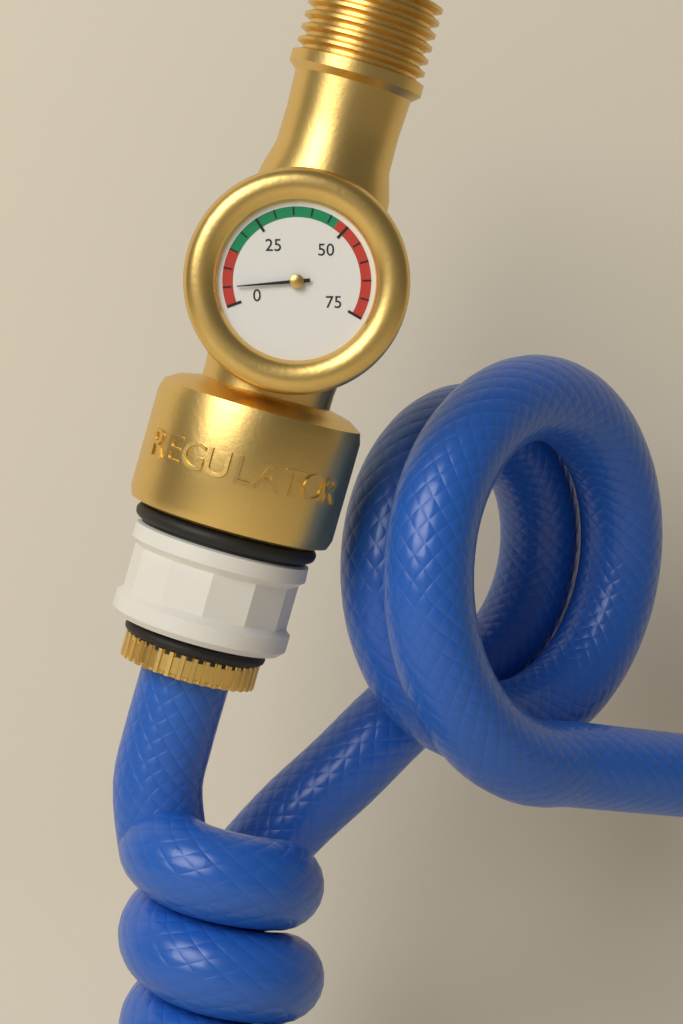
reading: 5 (no unit)
